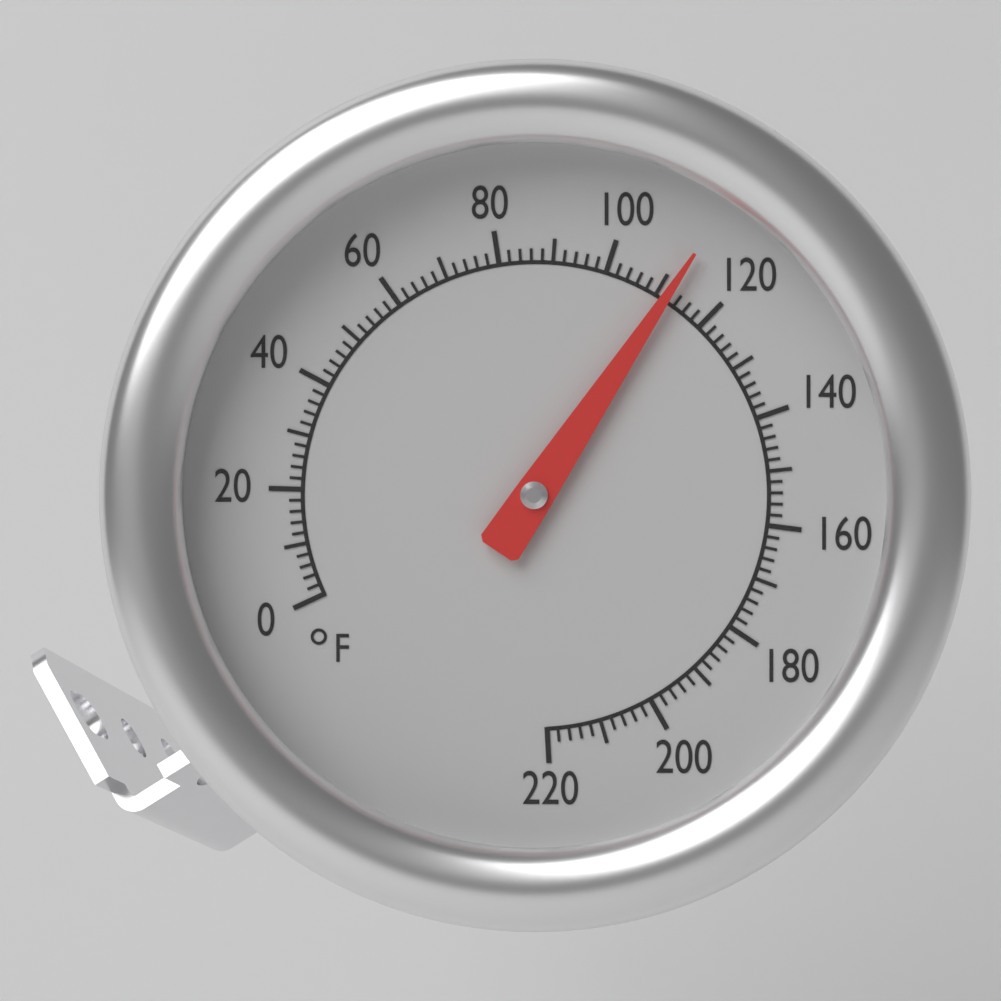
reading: 112 °F
